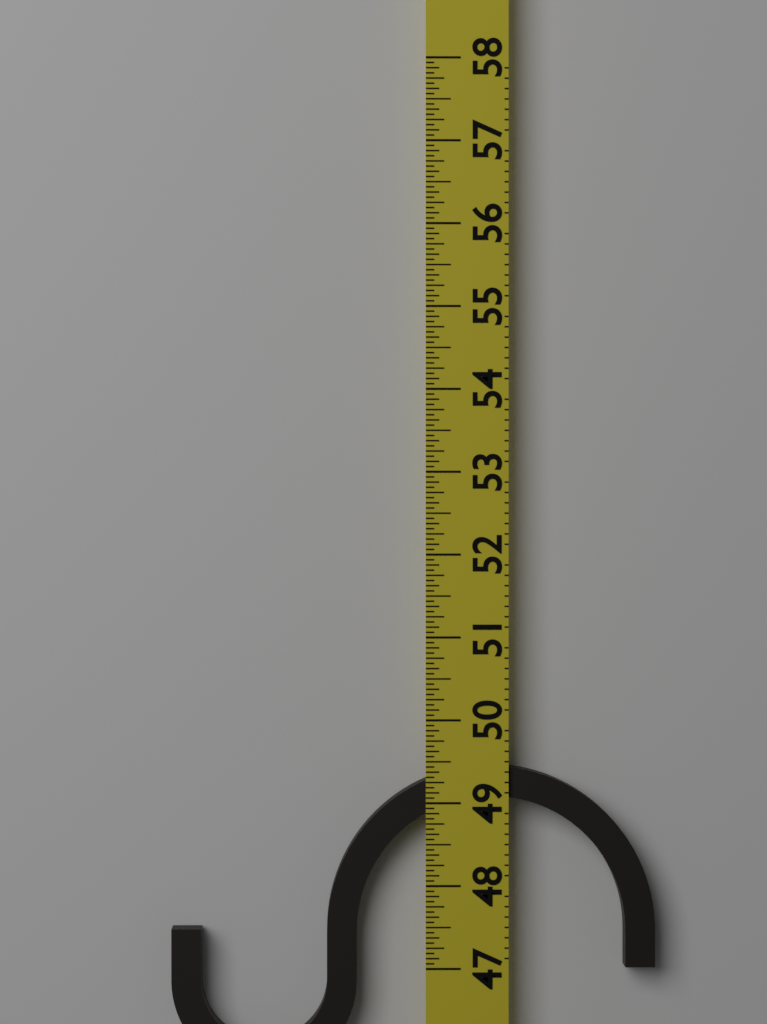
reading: 49.4375 (no unit)
